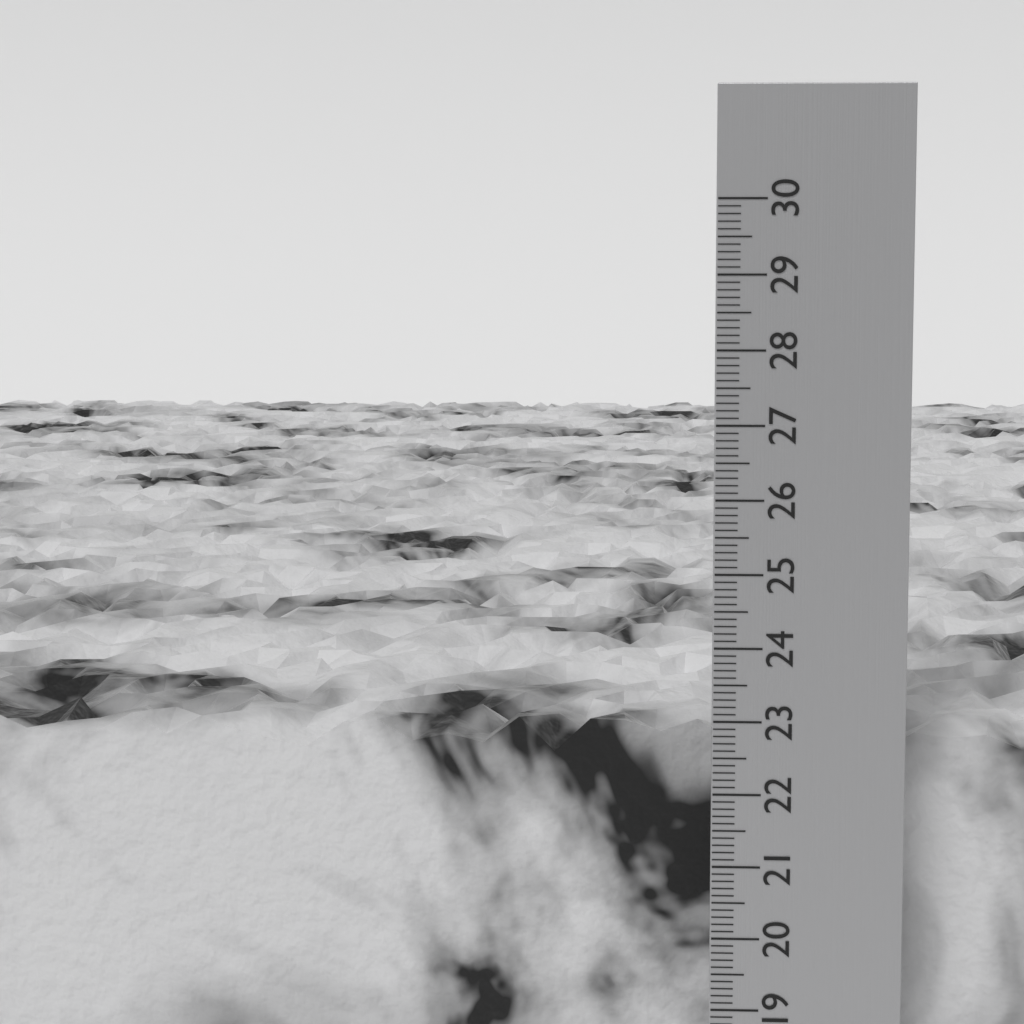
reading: 22.8 cm
